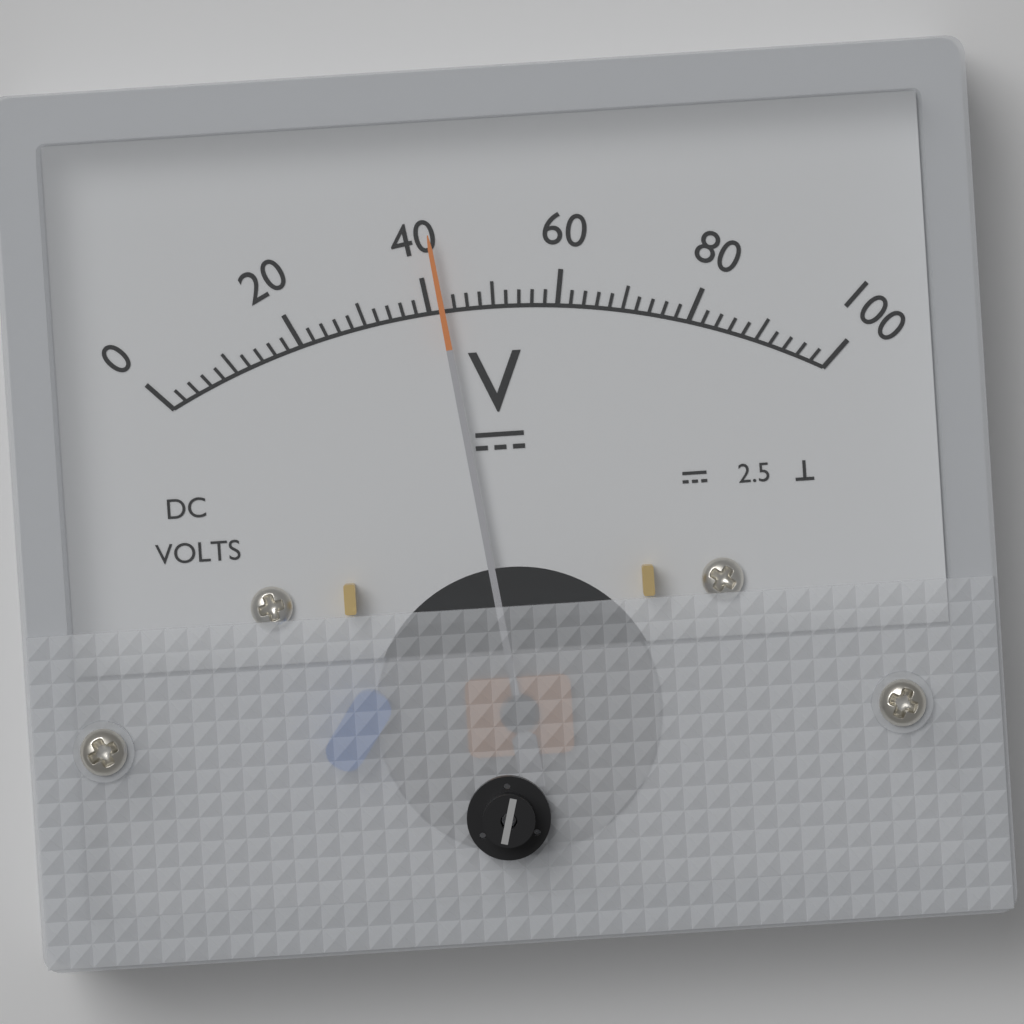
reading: 42 V
